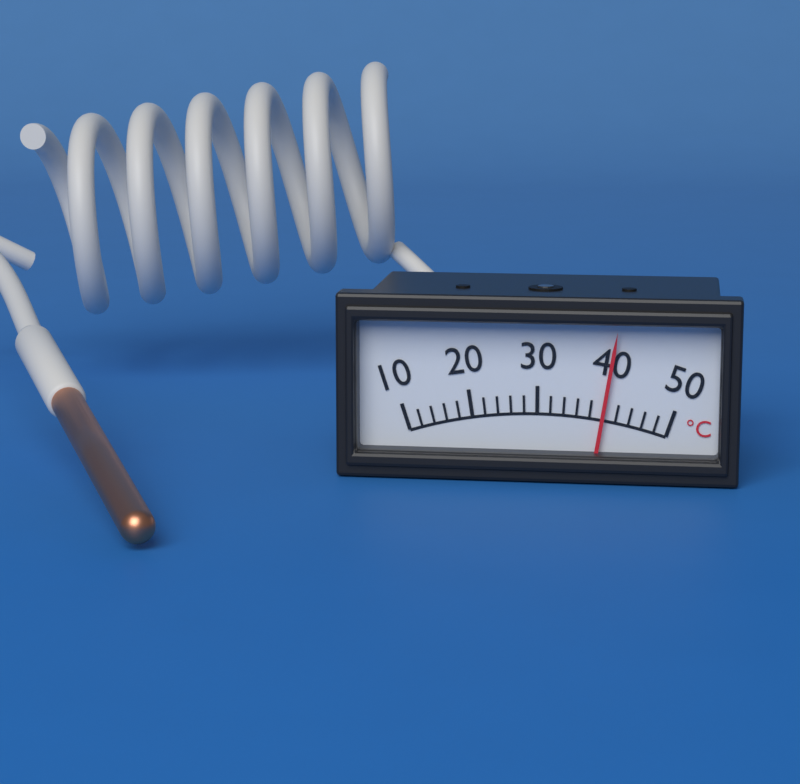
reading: 40 °C
